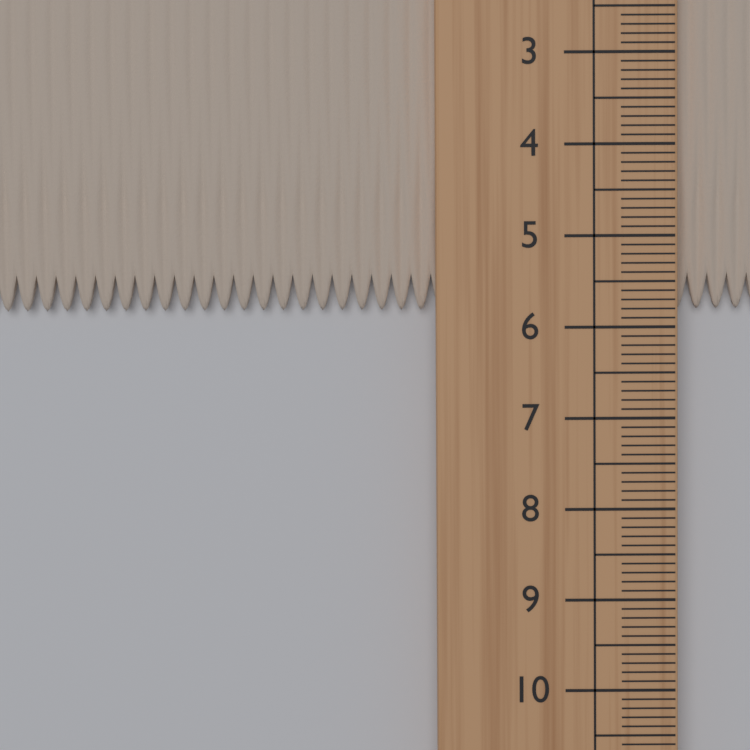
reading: 5.8 cm
